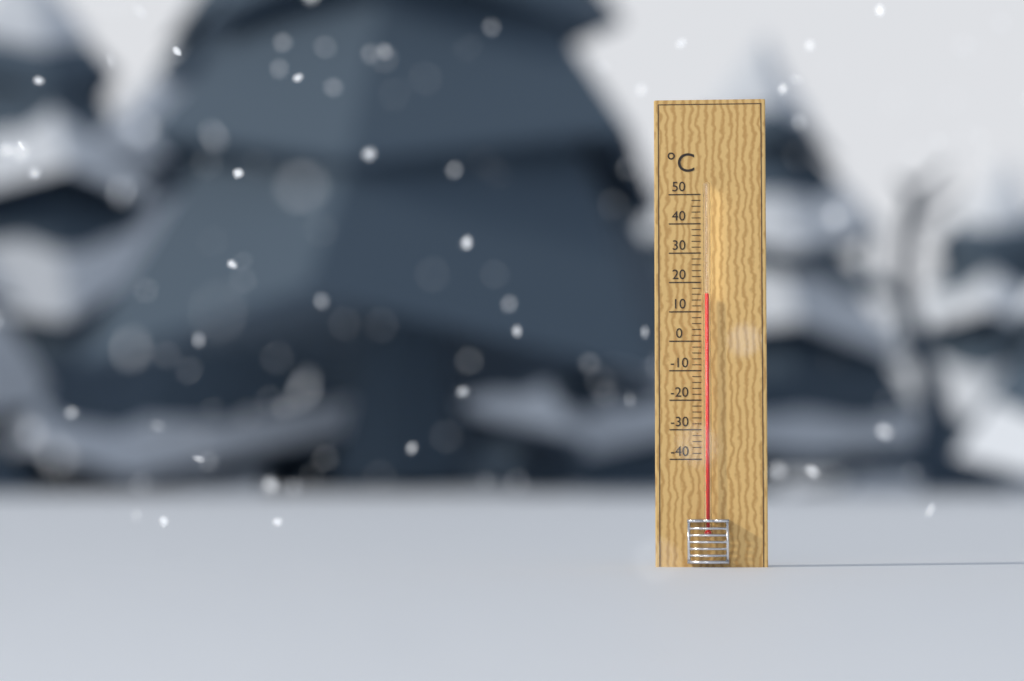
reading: 16 °C
